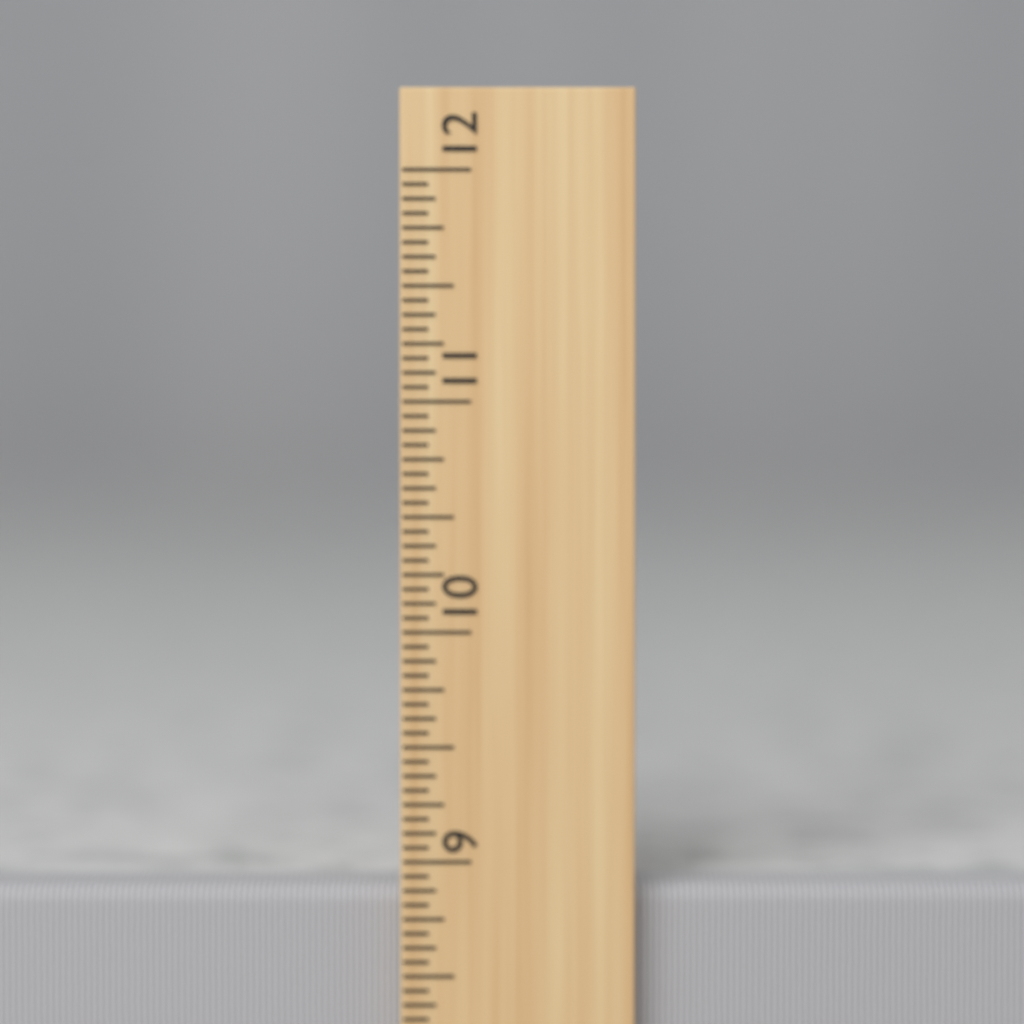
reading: 8.8750 inch
